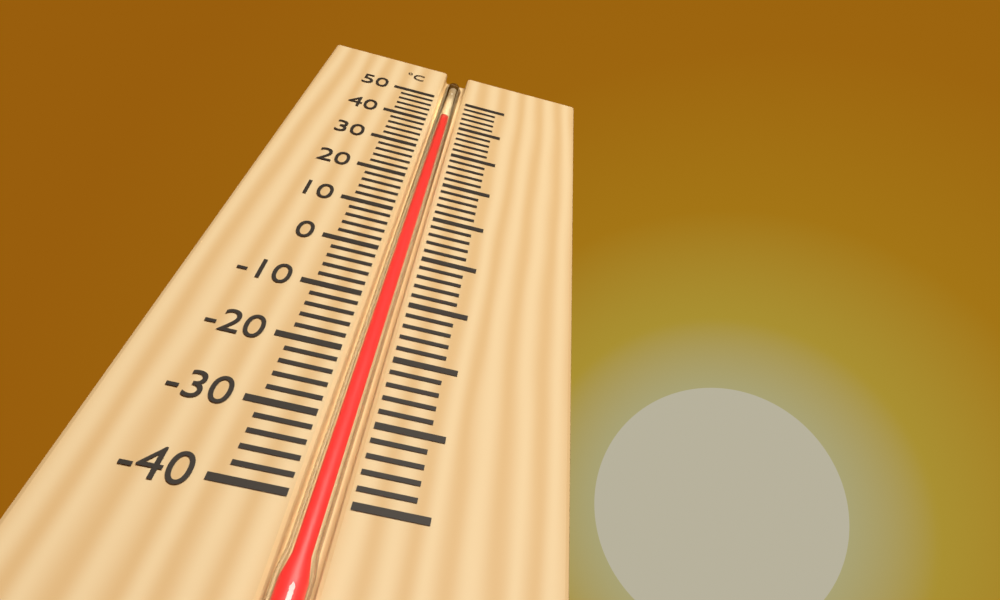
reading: 42 °C
